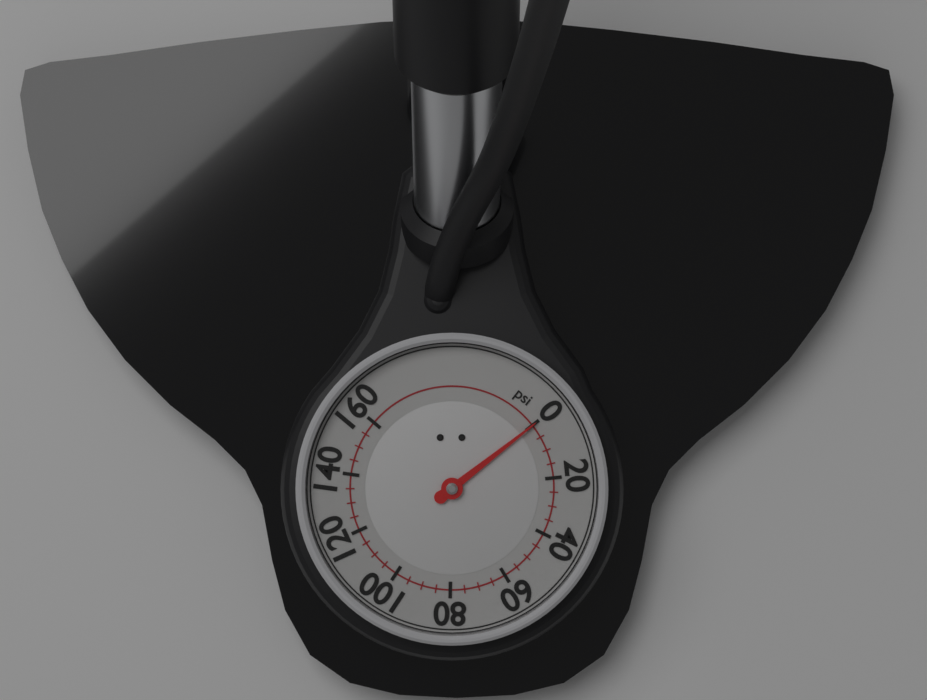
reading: 0 psi
